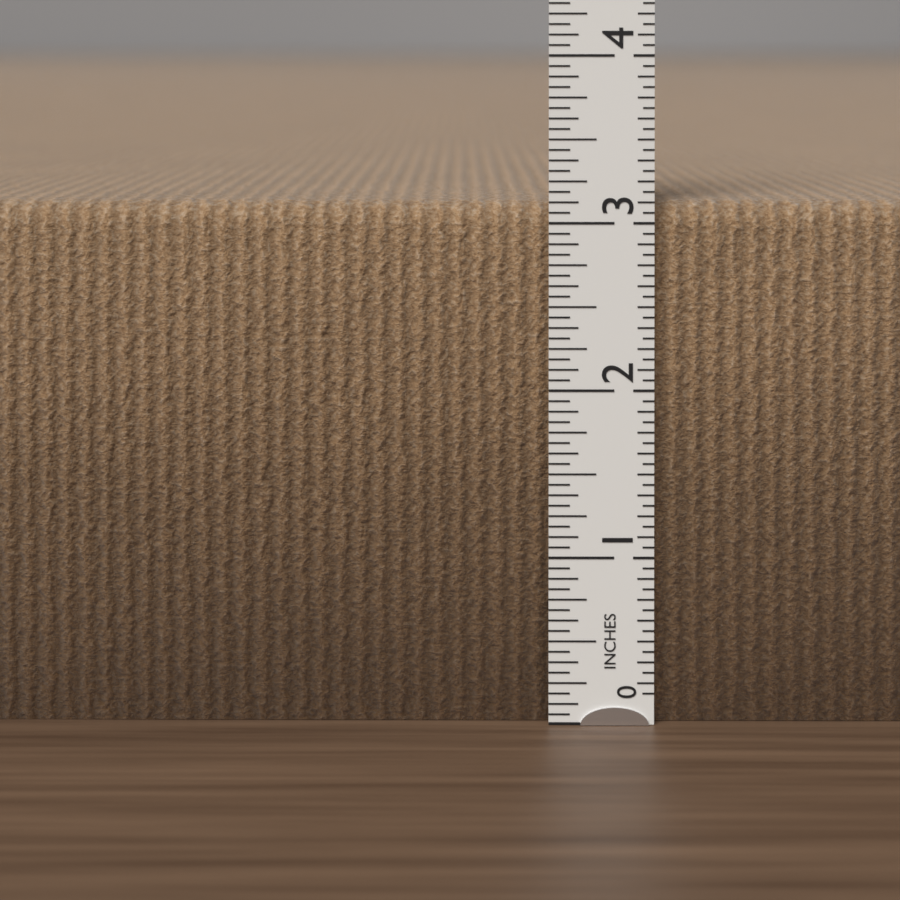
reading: 3.1250 in
